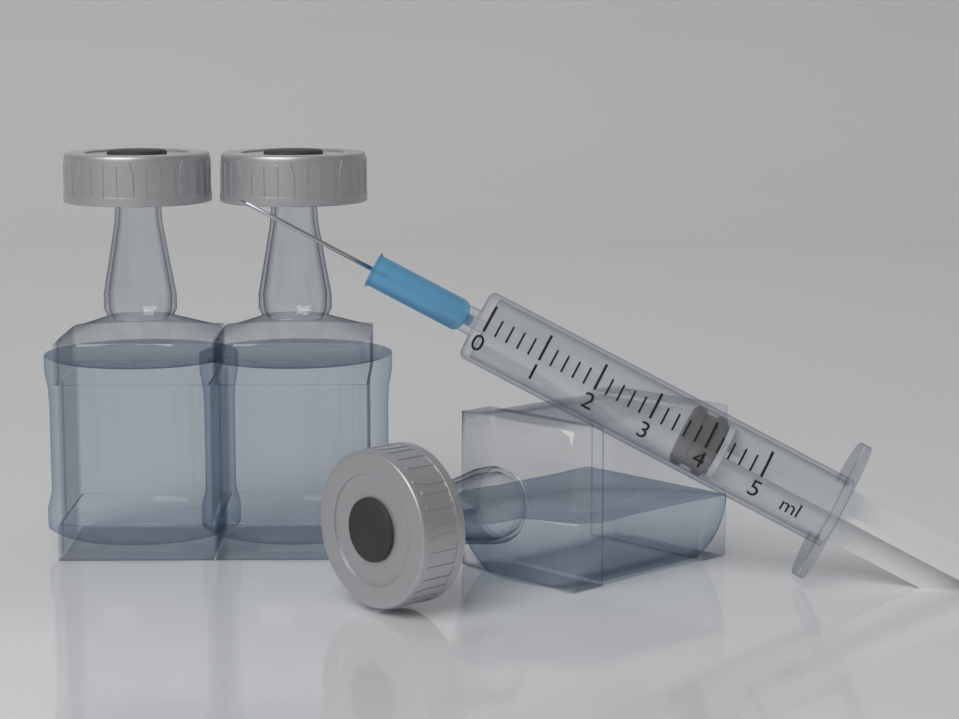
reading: 3.6 ml
